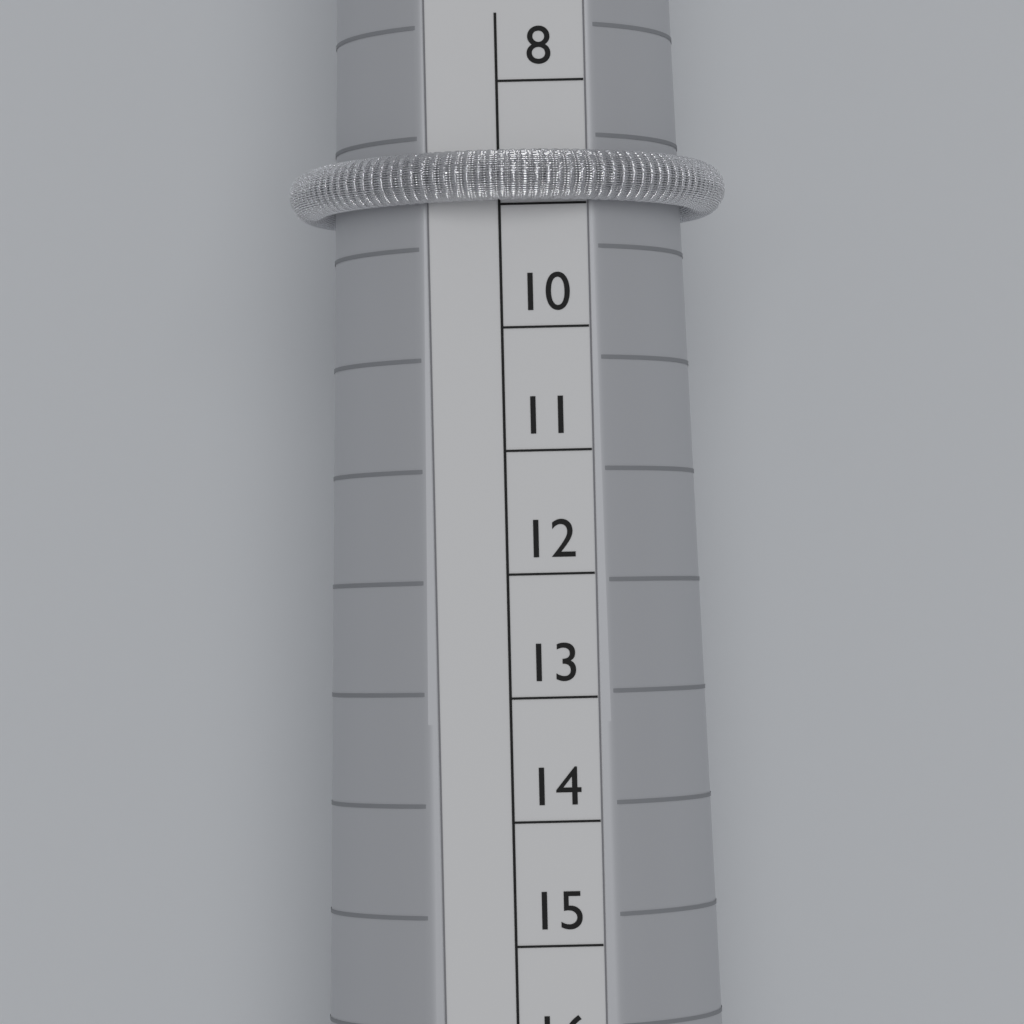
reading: 9 (no unit)
